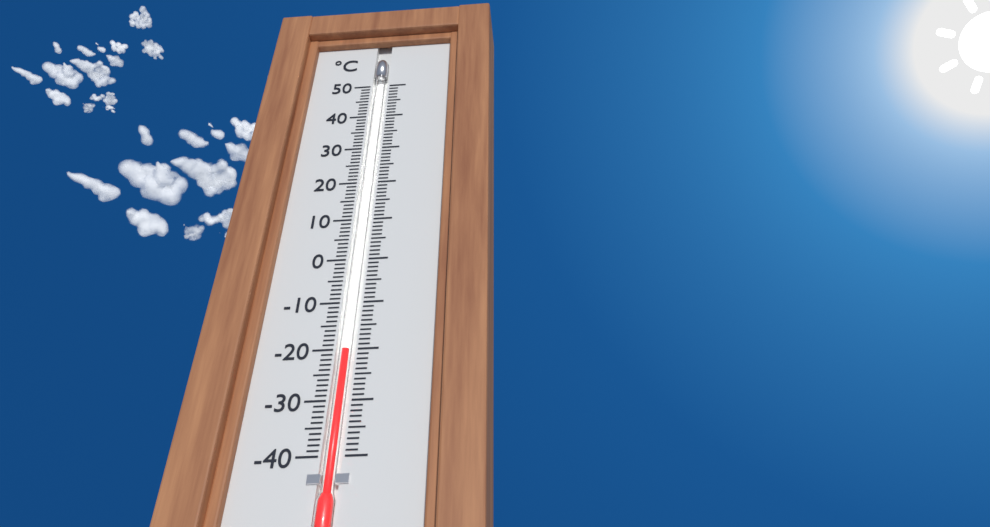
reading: -20 °C
